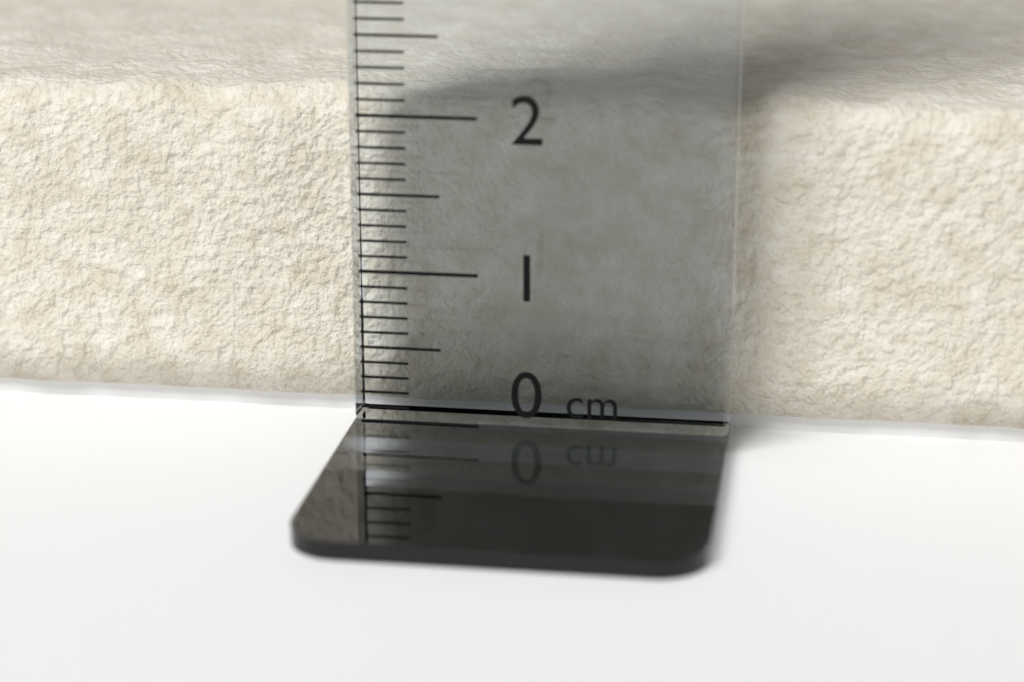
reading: 2.1 cm
